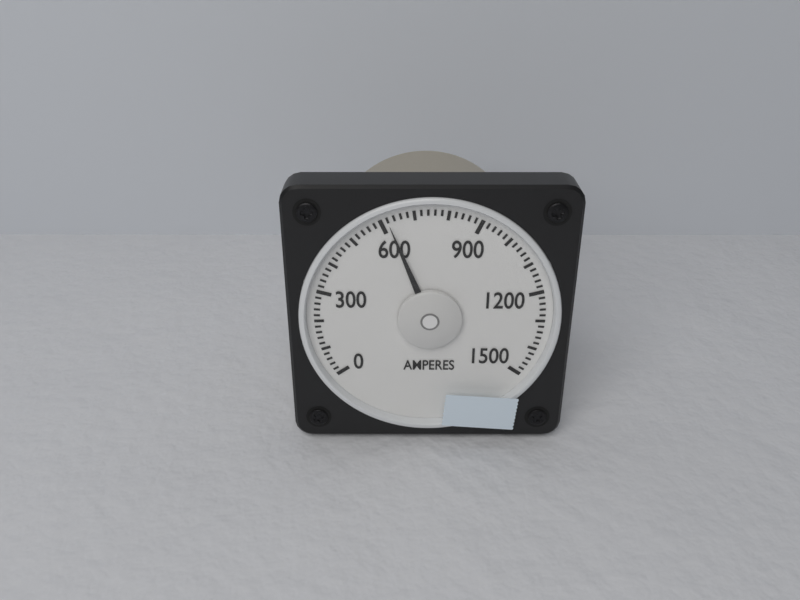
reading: 620 A
